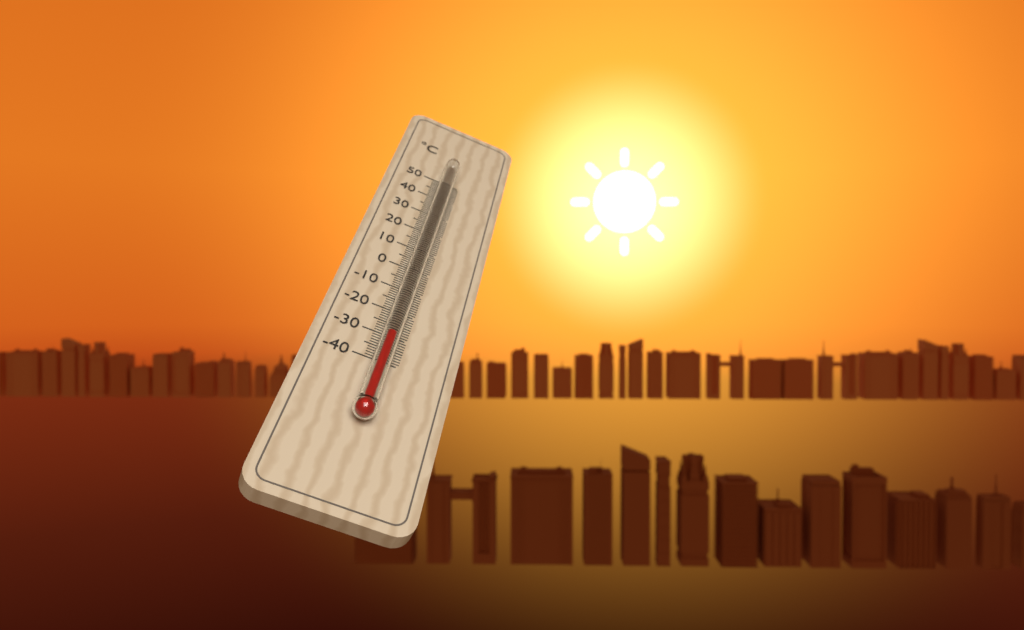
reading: -32 °C
